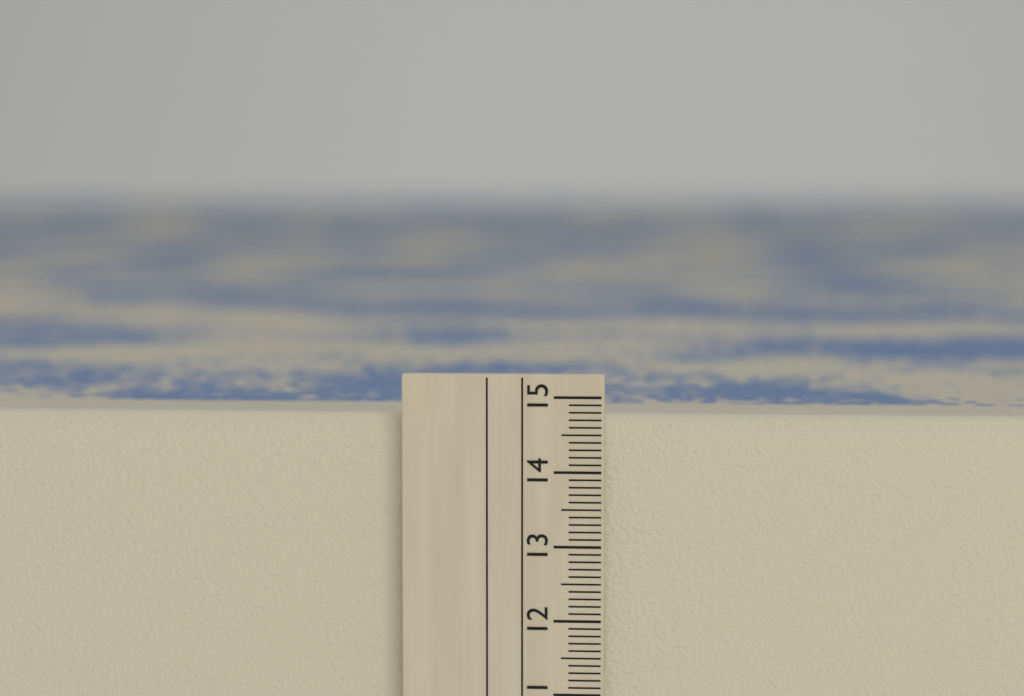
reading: 14.7 cm
